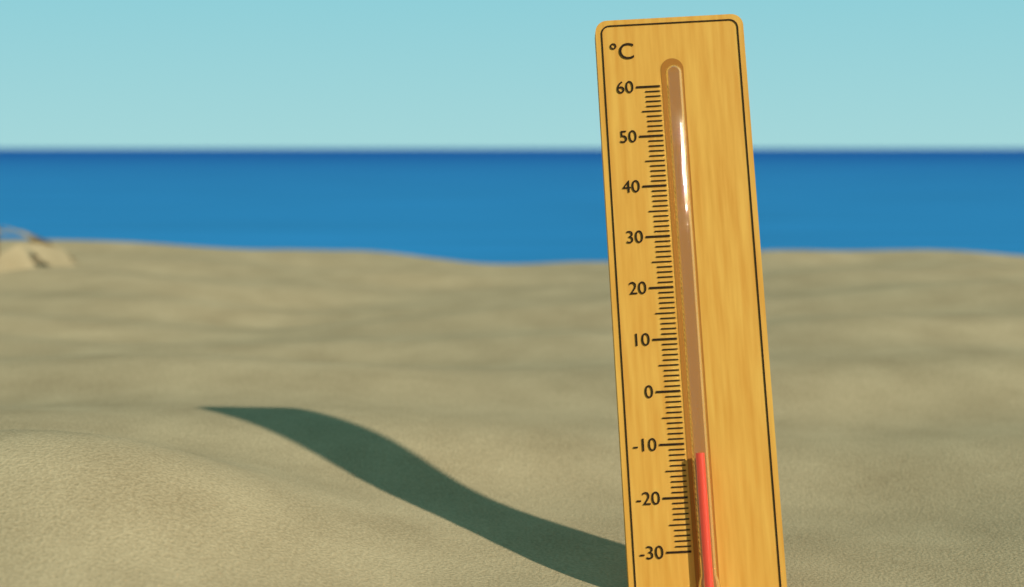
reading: -12 °C
